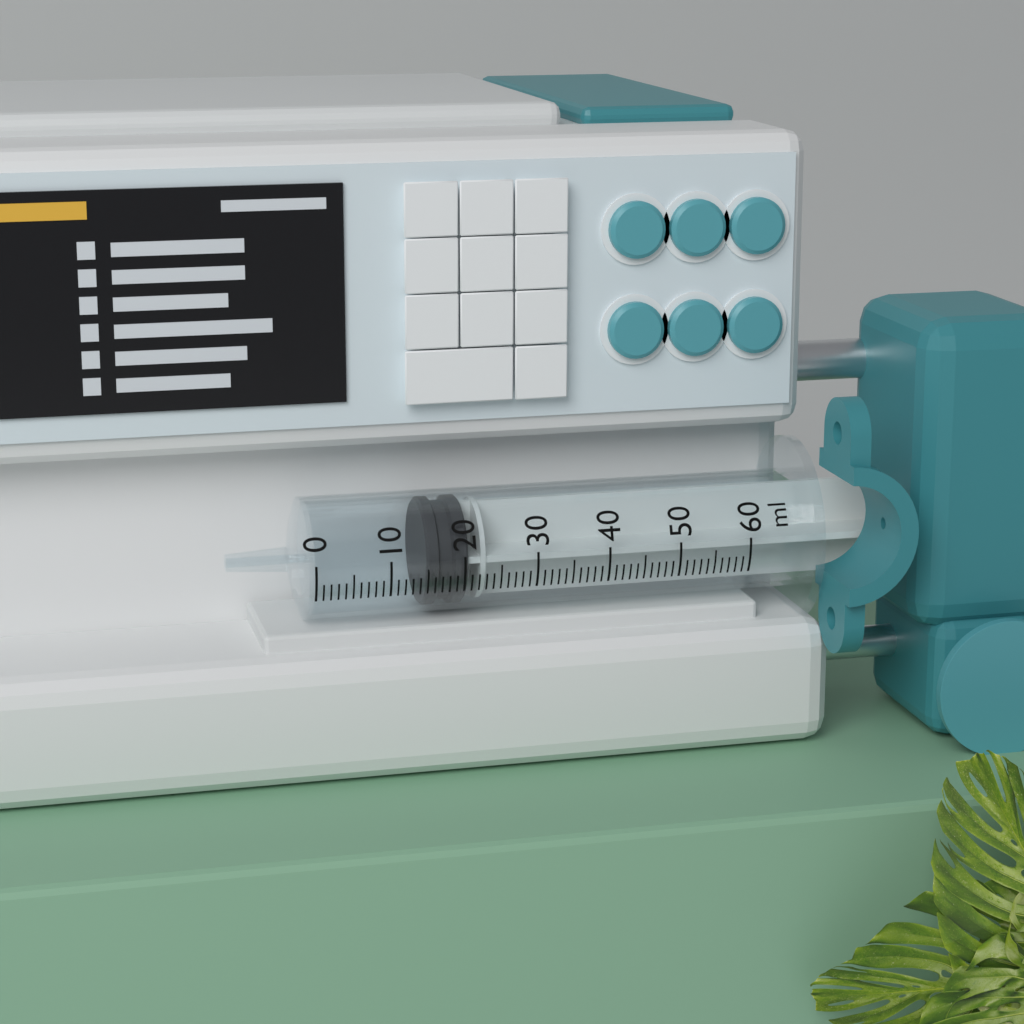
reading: 15 ml
